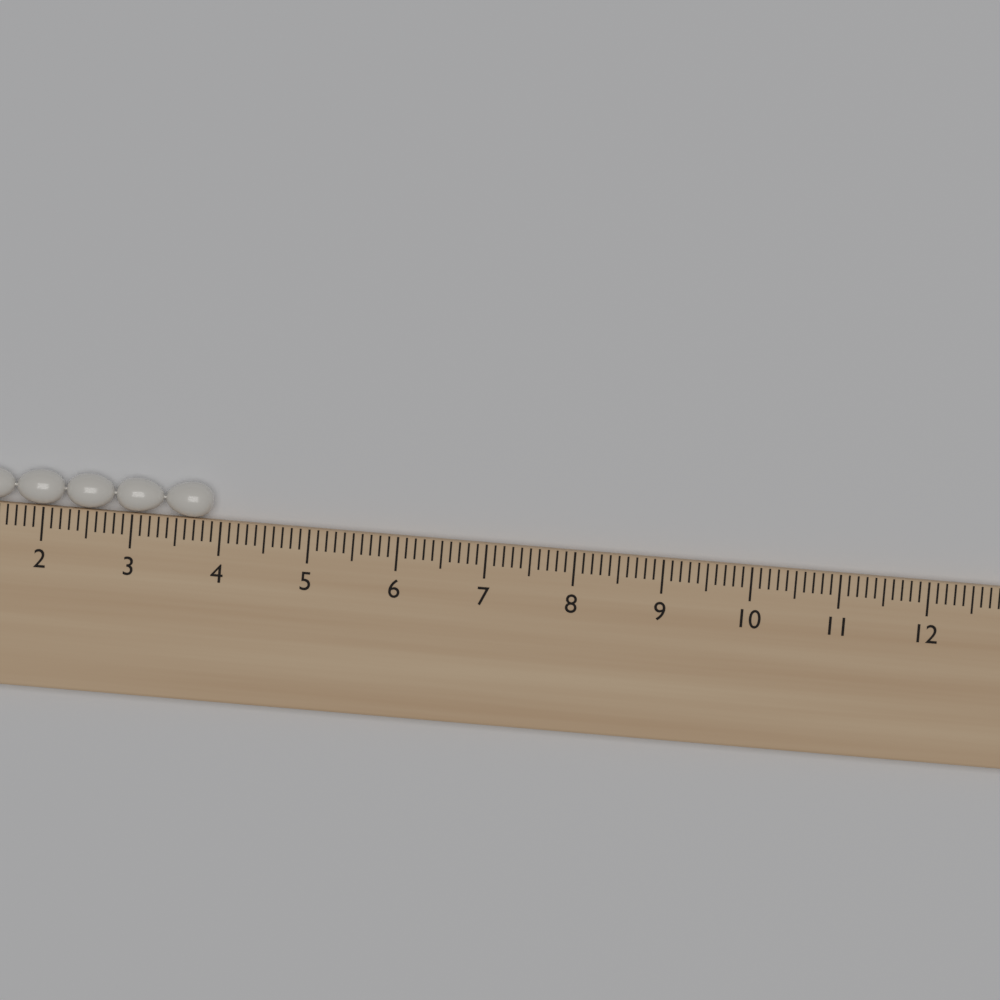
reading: 3.9 cm
